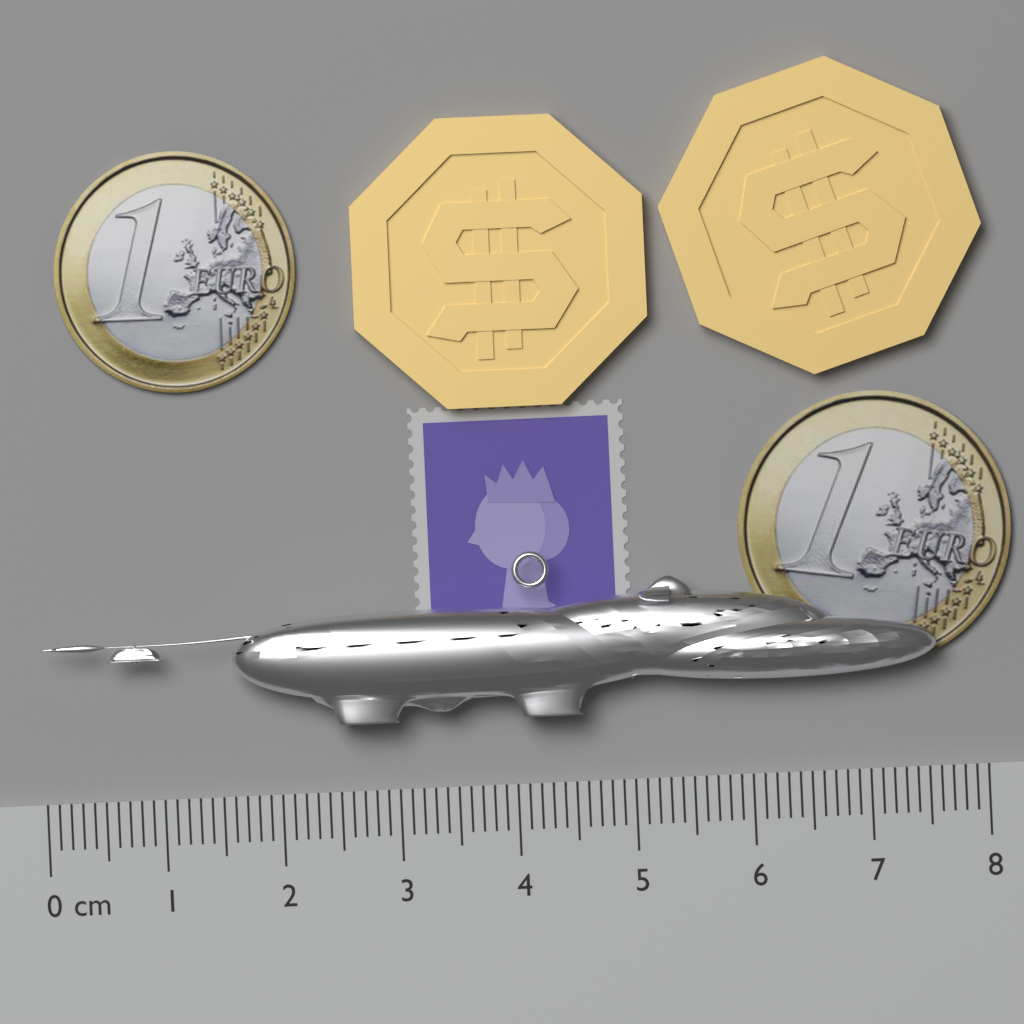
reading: 7.6 cm
